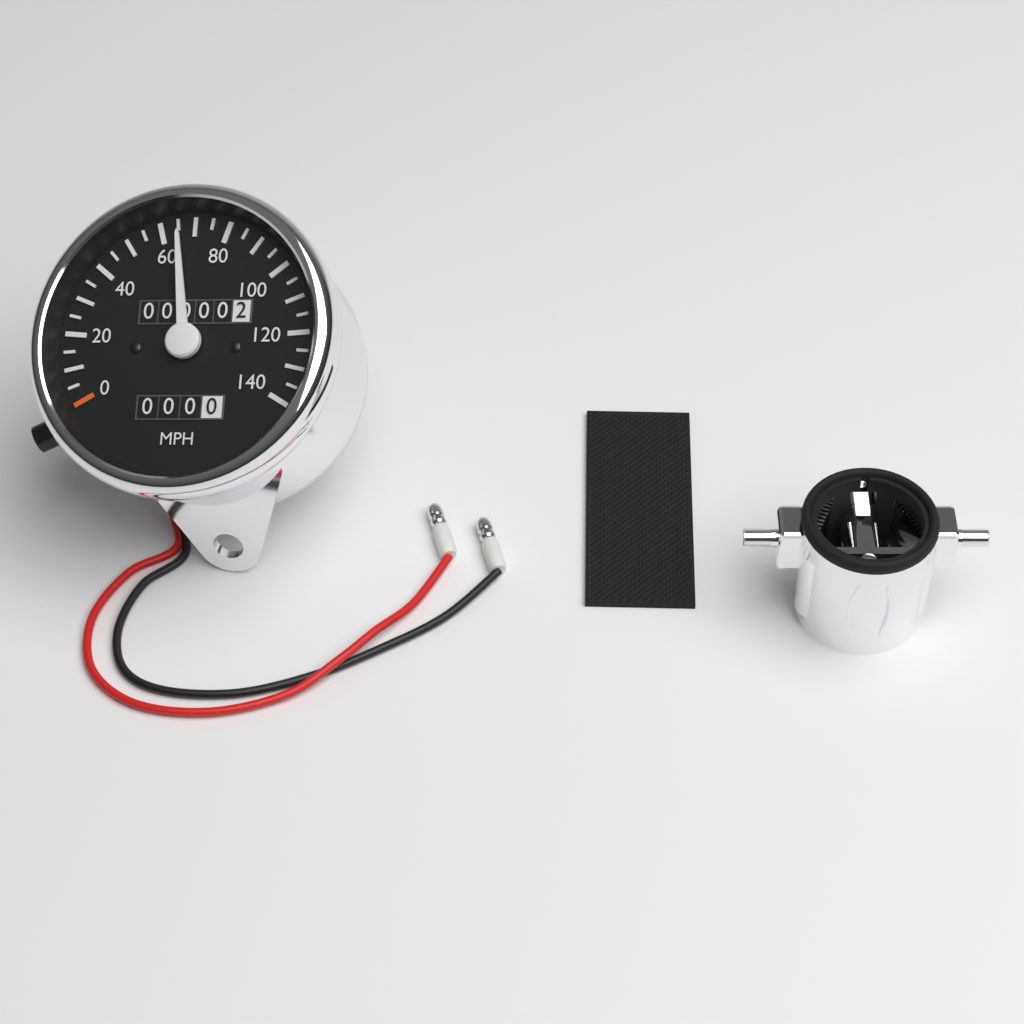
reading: 65 MPH
